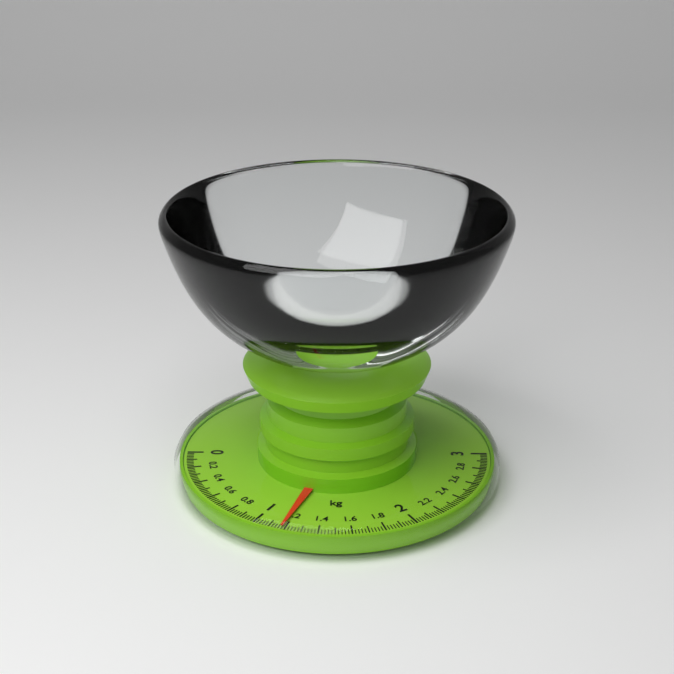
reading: 1.18 kg
